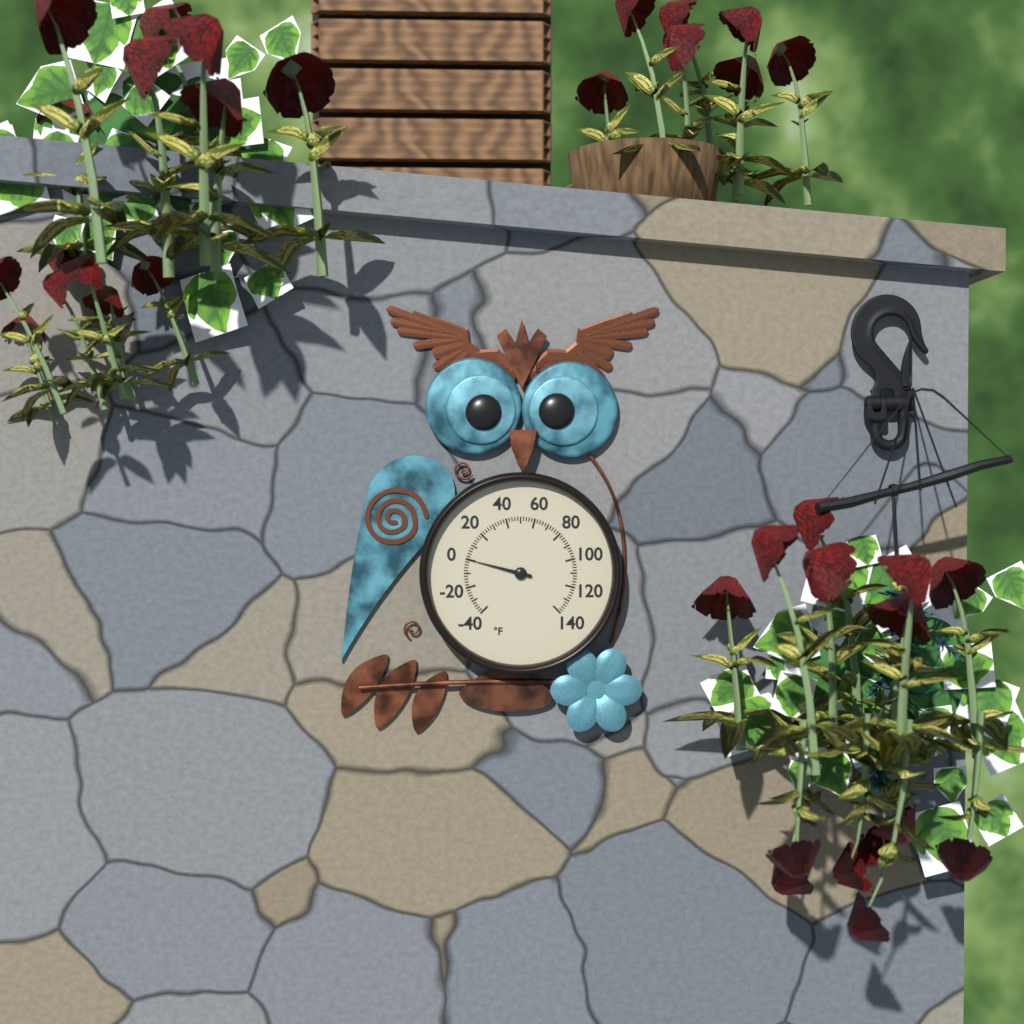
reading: 0 °F
